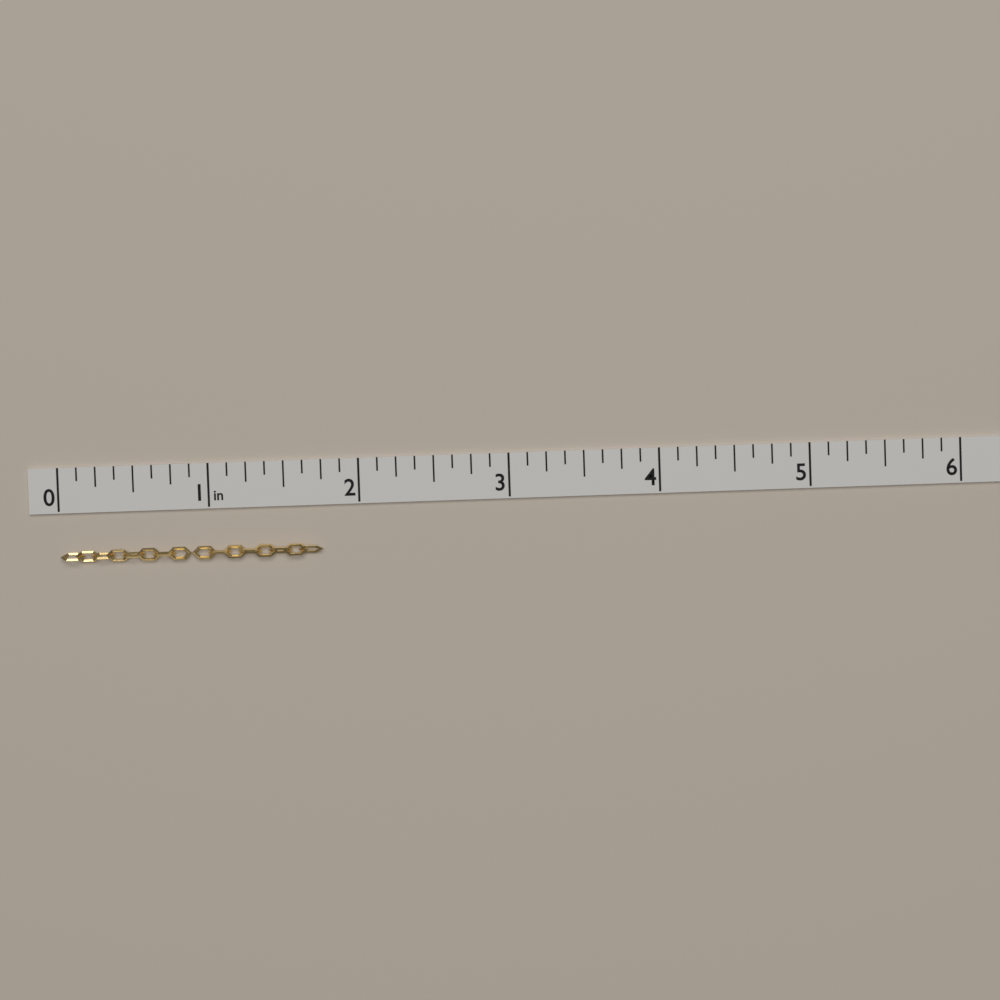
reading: 1.750 in
